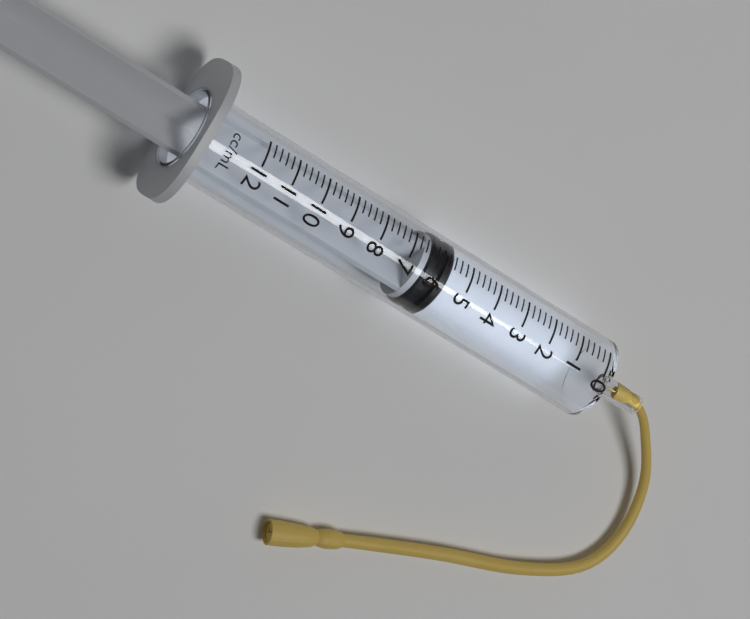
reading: 5.6 ml
